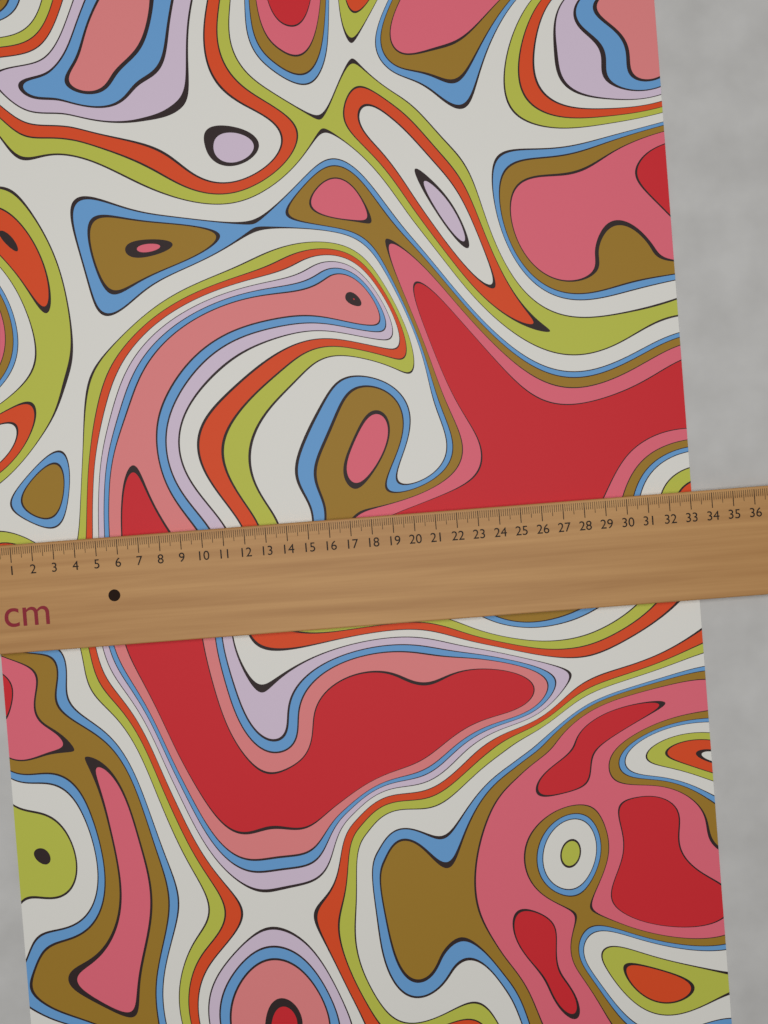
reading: 33.2 cm
